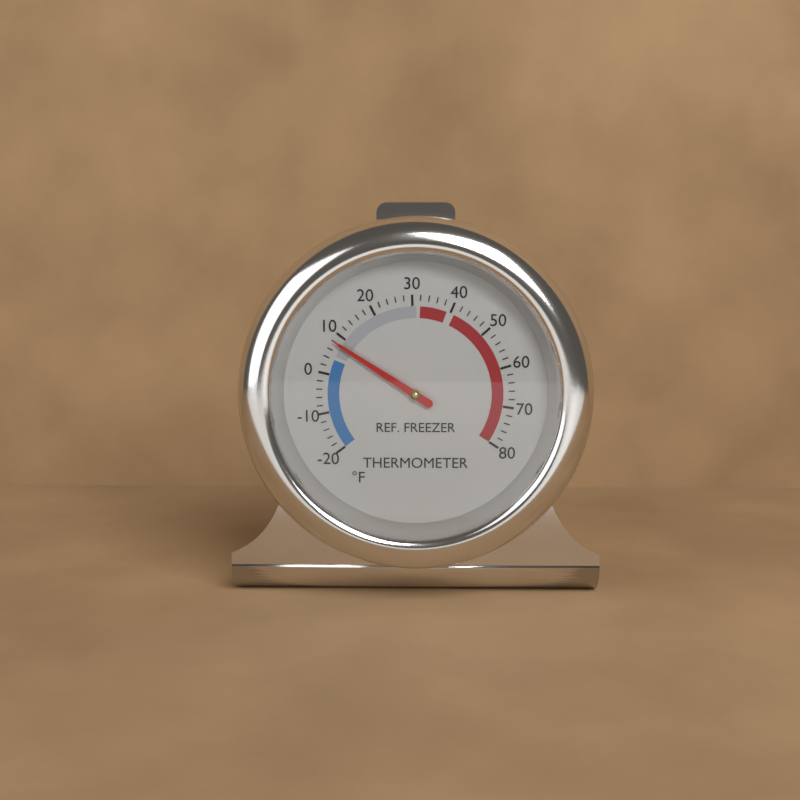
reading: 8 °F
